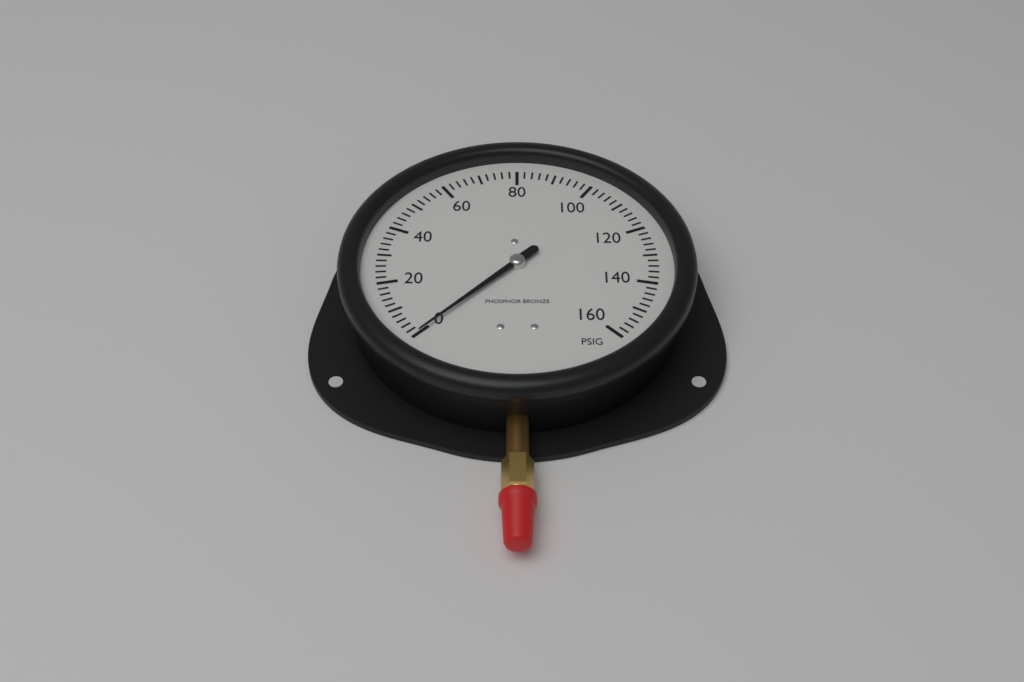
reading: 0 psig
